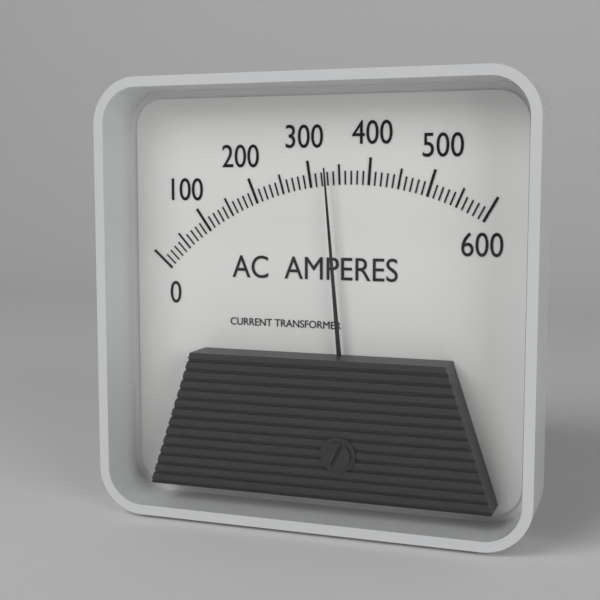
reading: 330 A
